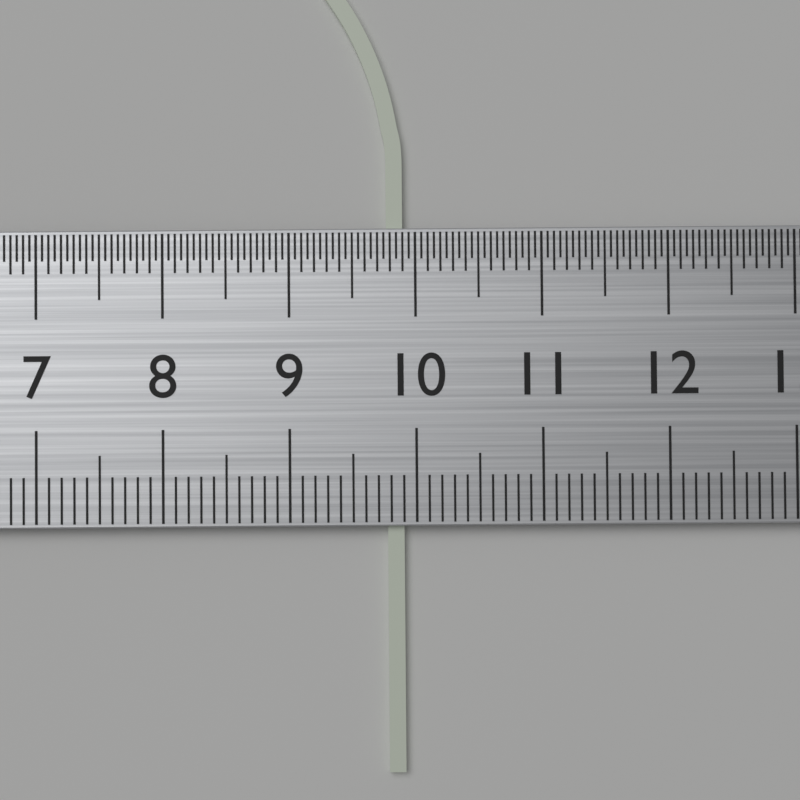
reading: 9.9 cm
